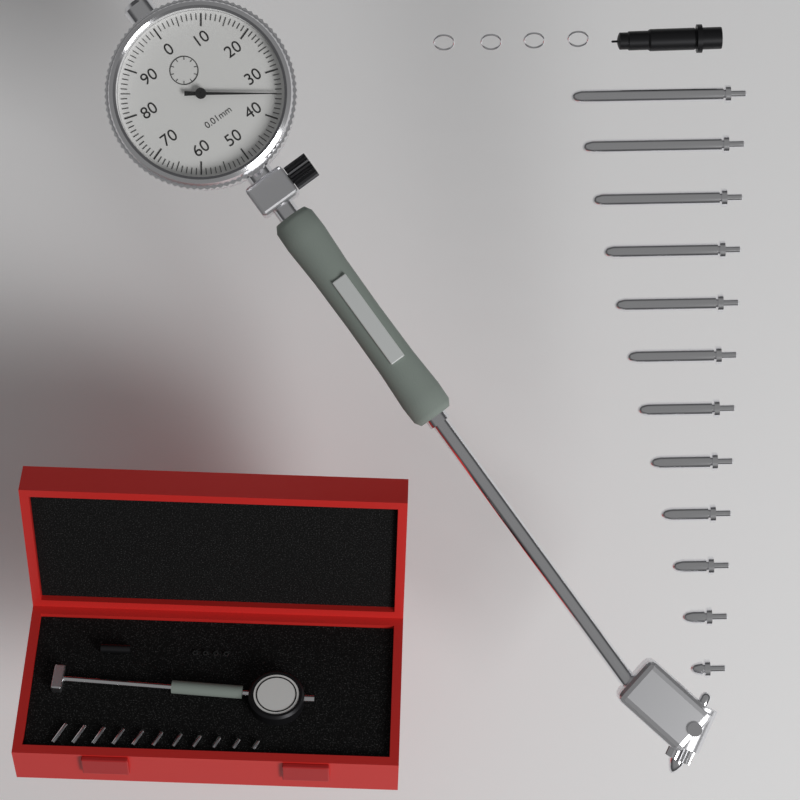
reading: 0.35 mm
